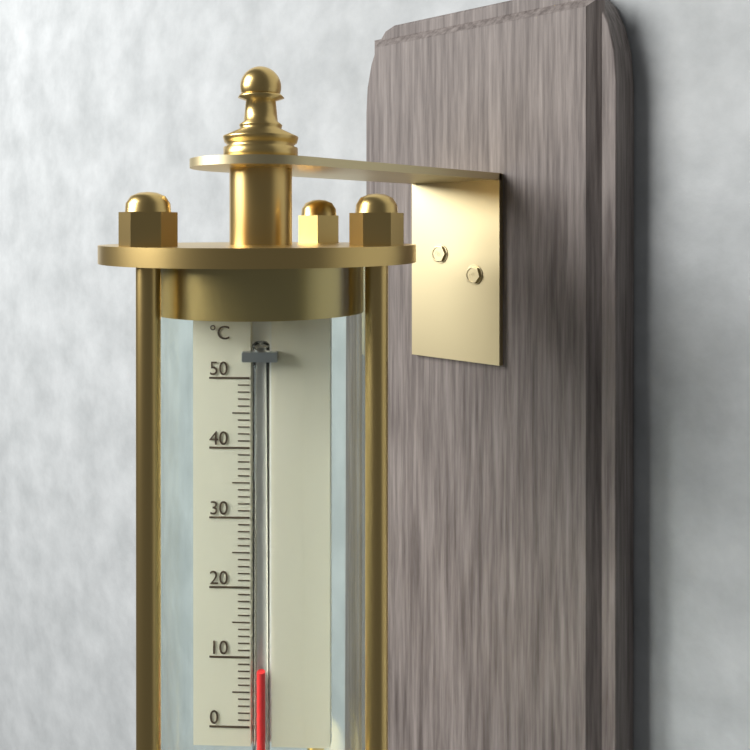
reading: 8 °C
